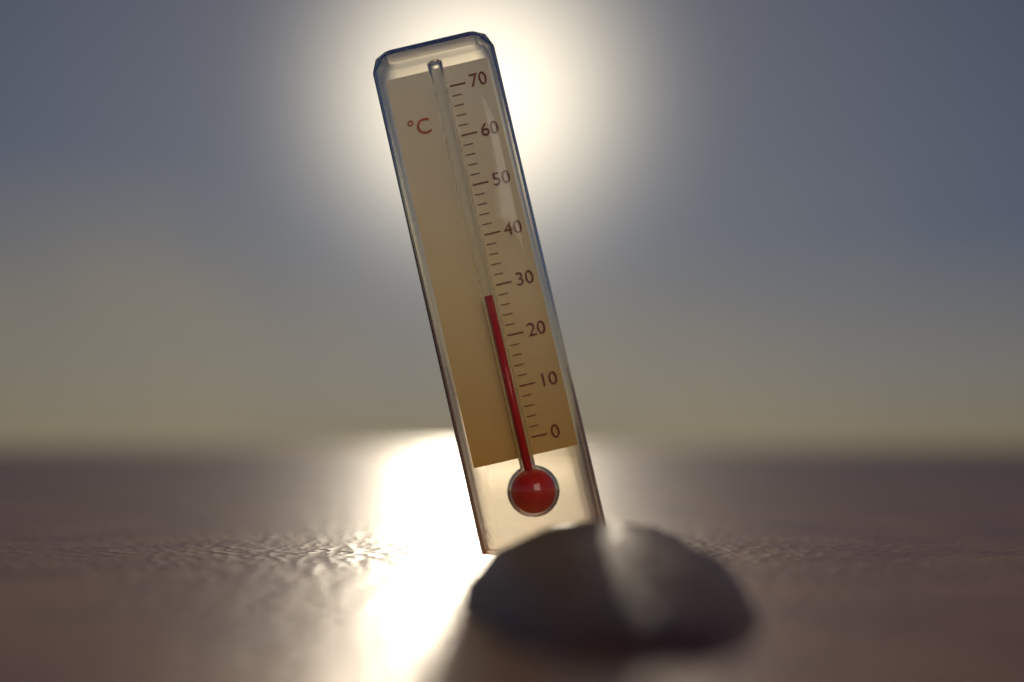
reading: 28 °C
